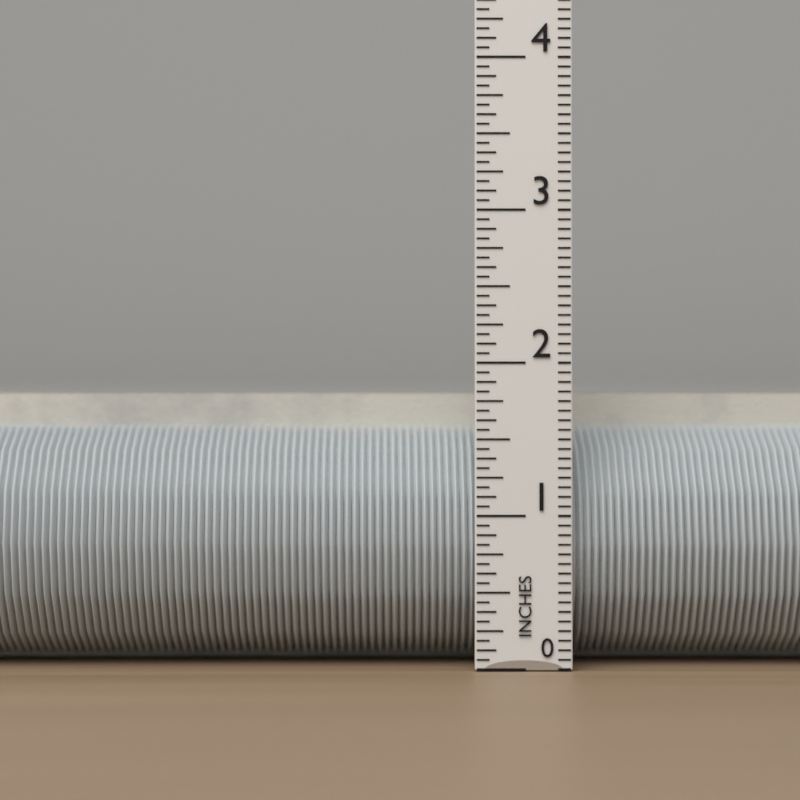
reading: 1.8125 in
